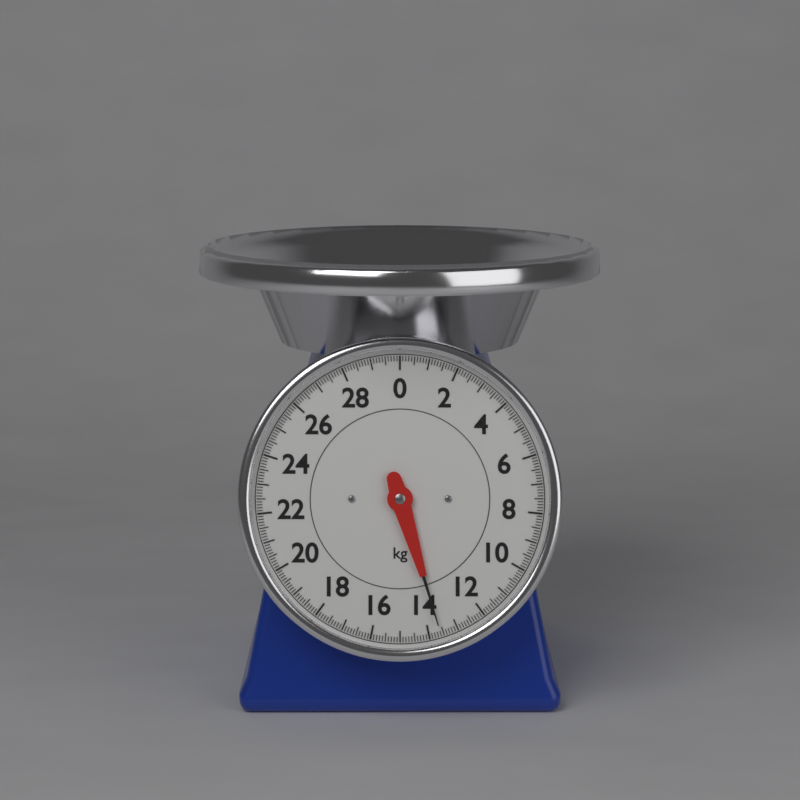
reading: 13.6 kg
